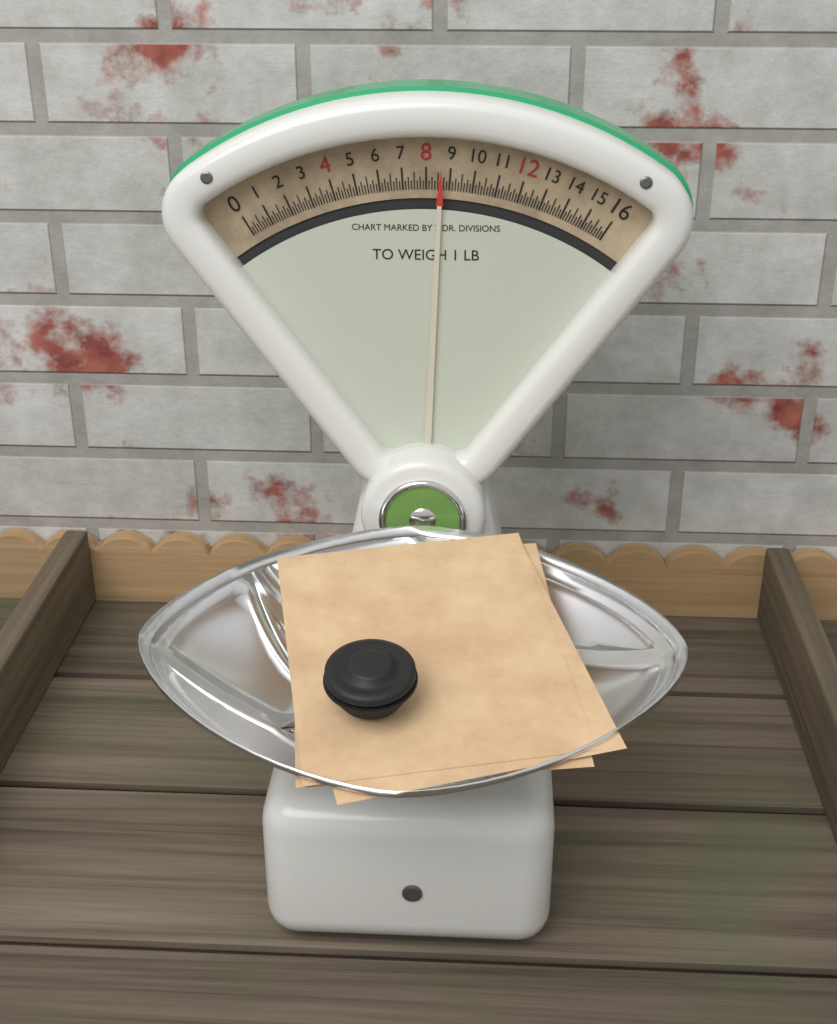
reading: 8.625 oz
